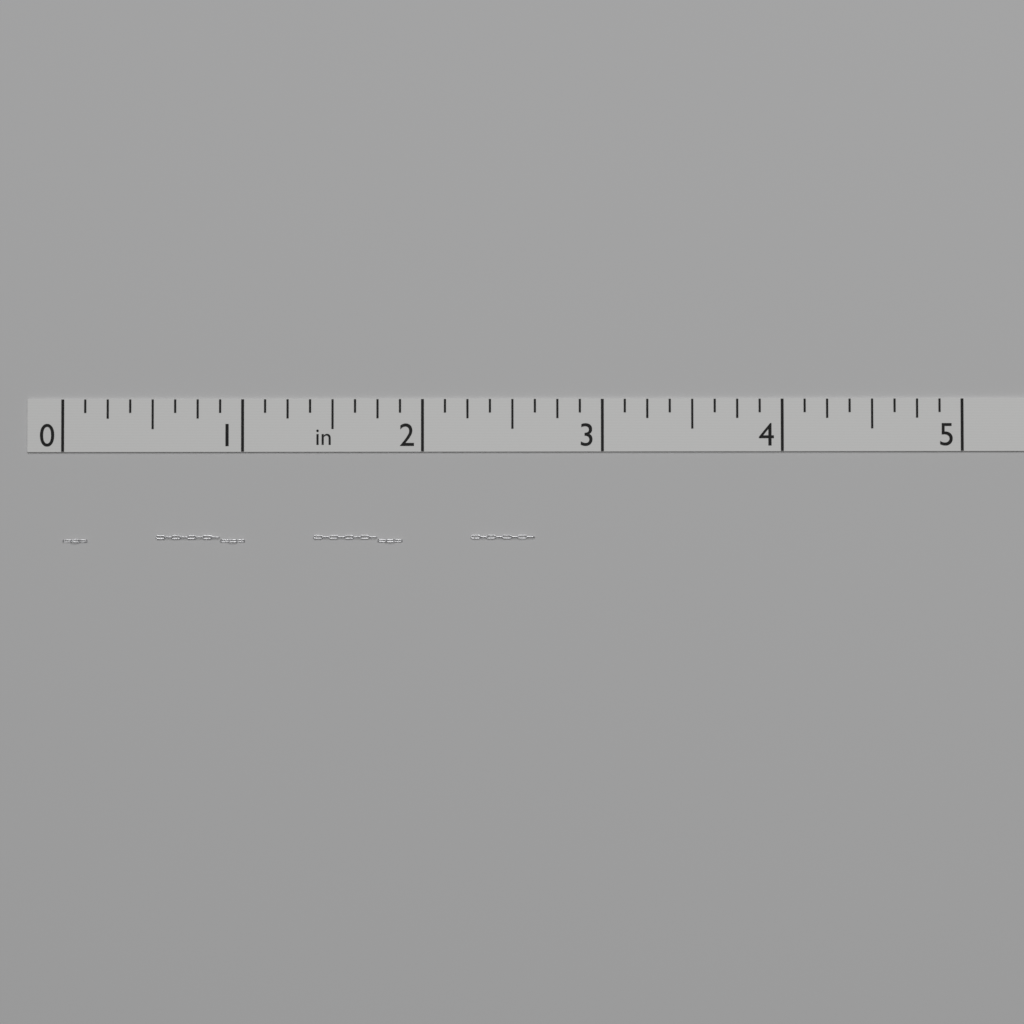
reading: 2.625 in
